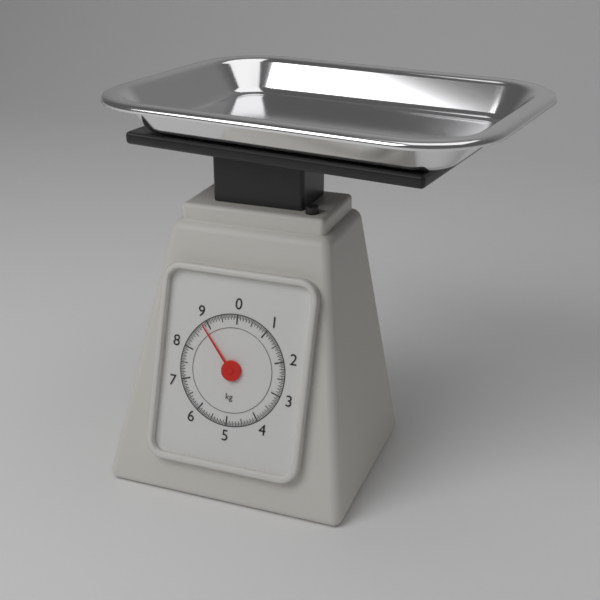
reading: 8.85 kg
